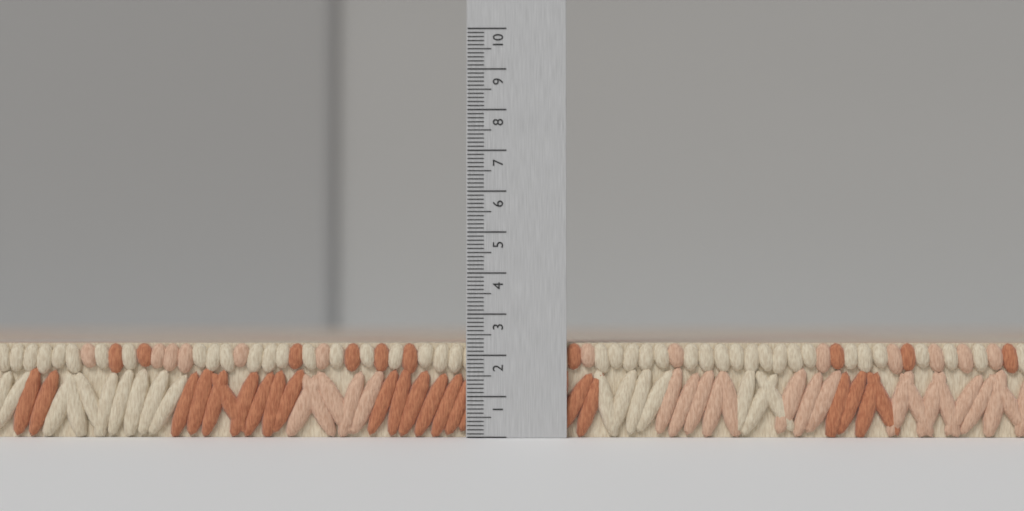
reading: 2.3 (no unit)
